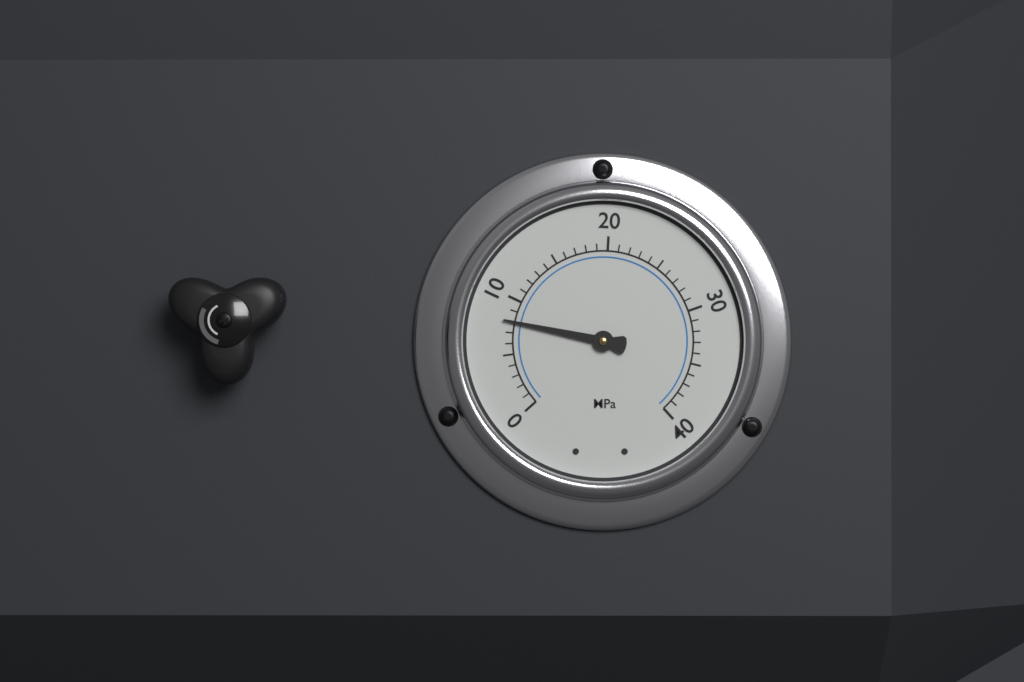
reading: 8 MPa
